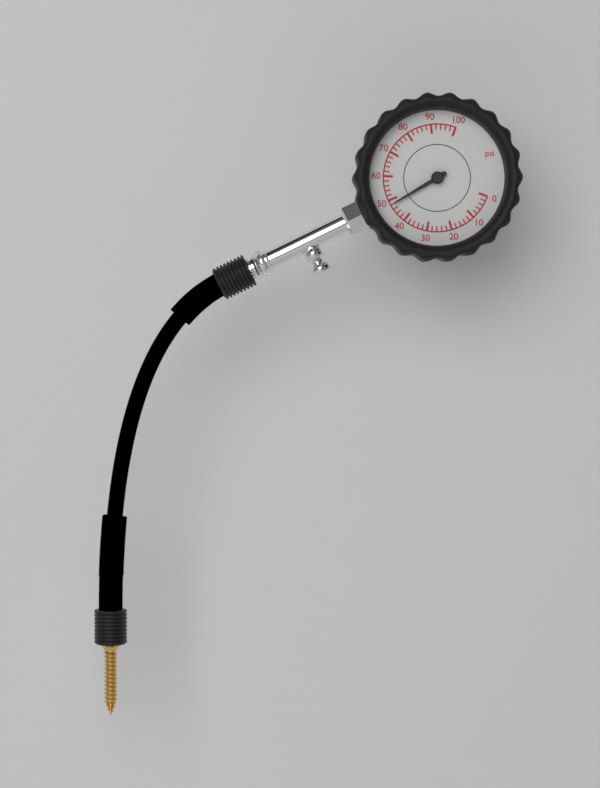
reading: 48 psi
